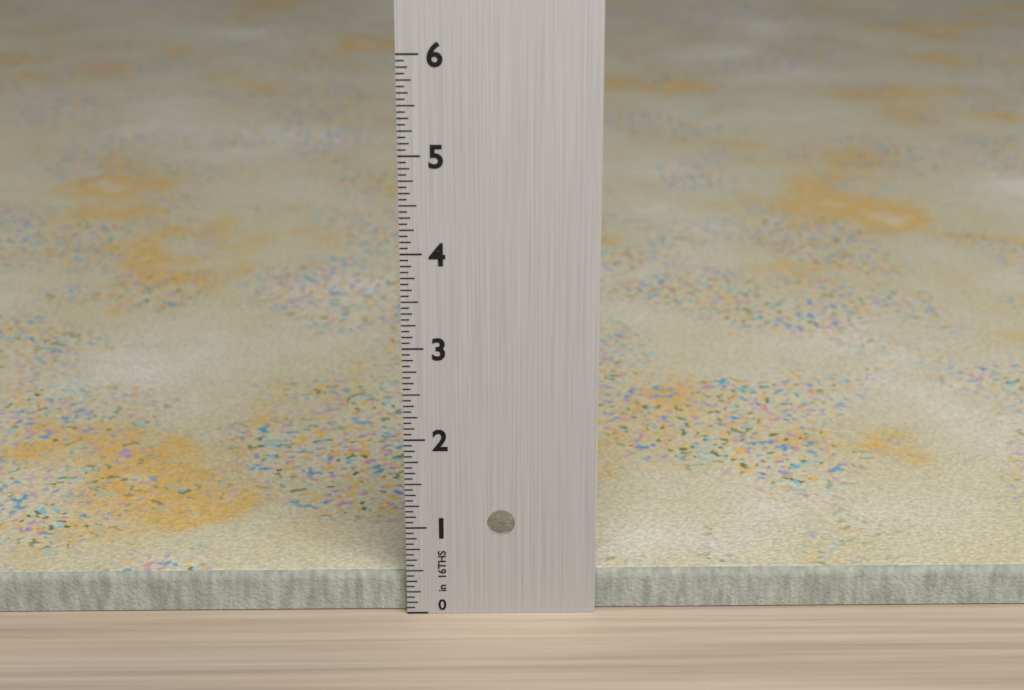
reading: 0.4375 in
